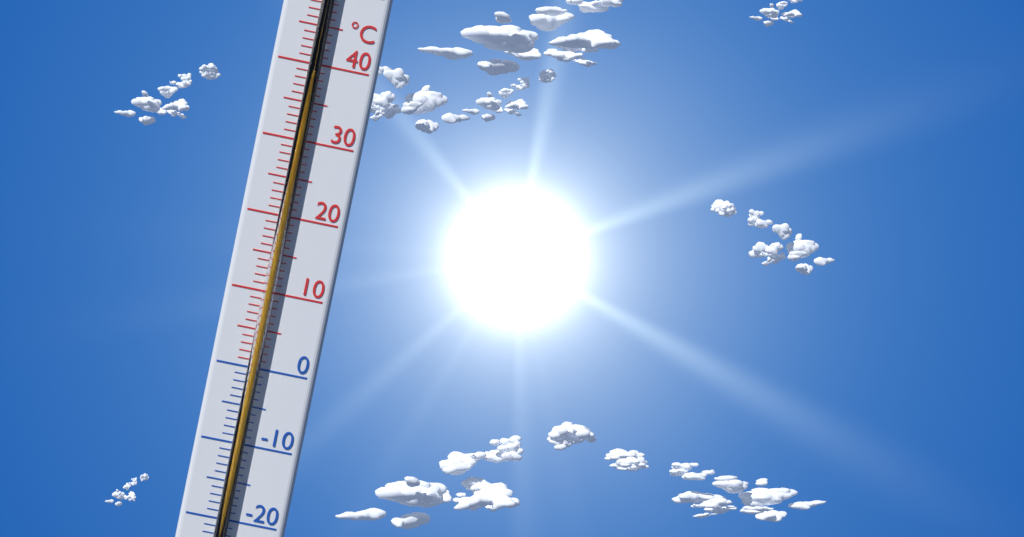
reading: 38 °C
